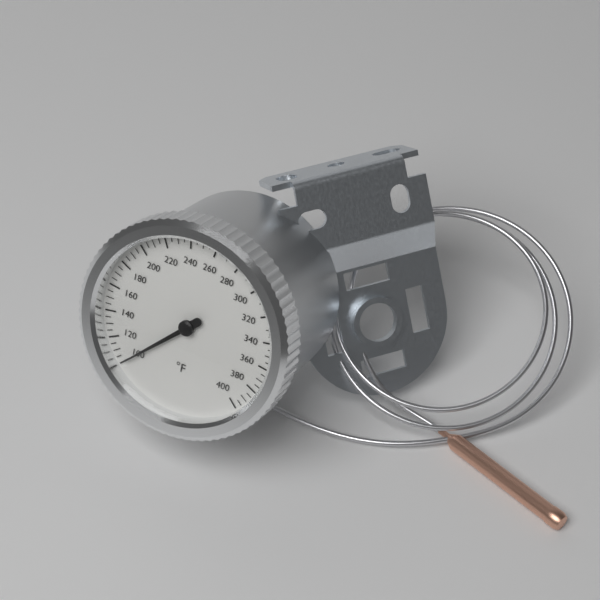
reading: 100 °F
